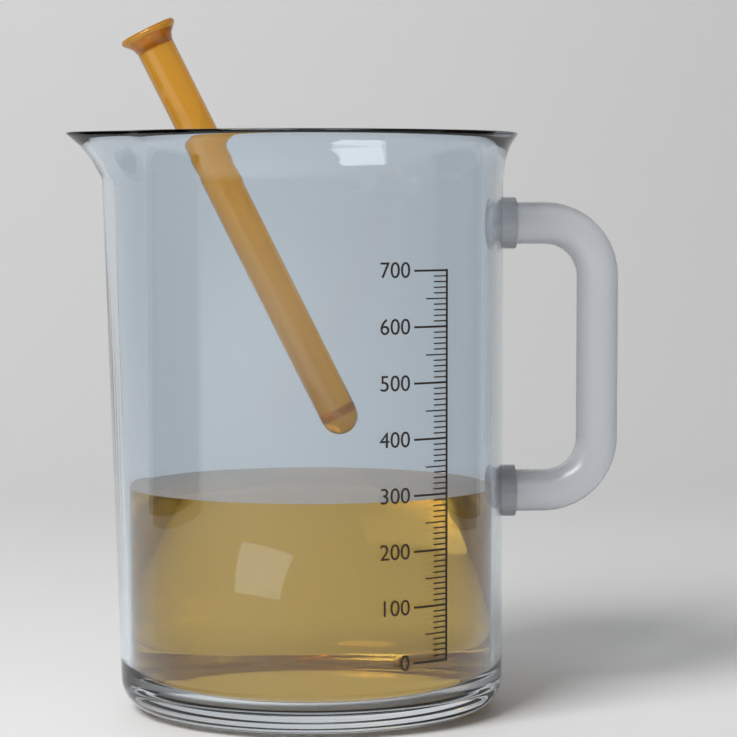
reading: 290 (no unit)
